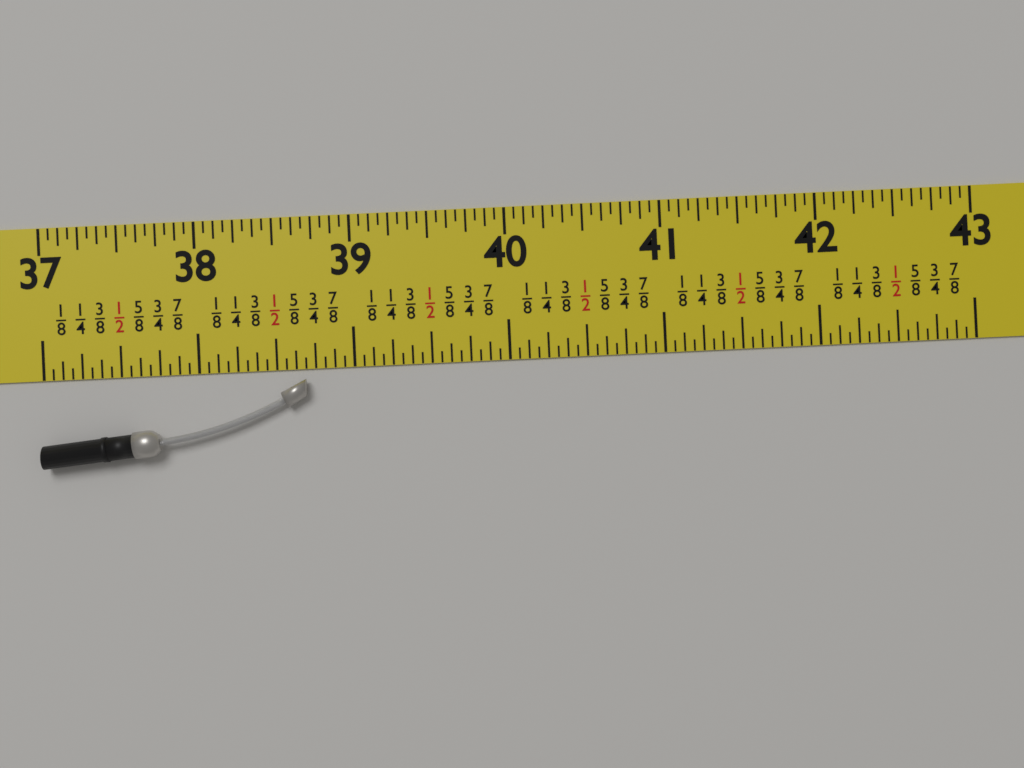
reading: 38.6875 in
